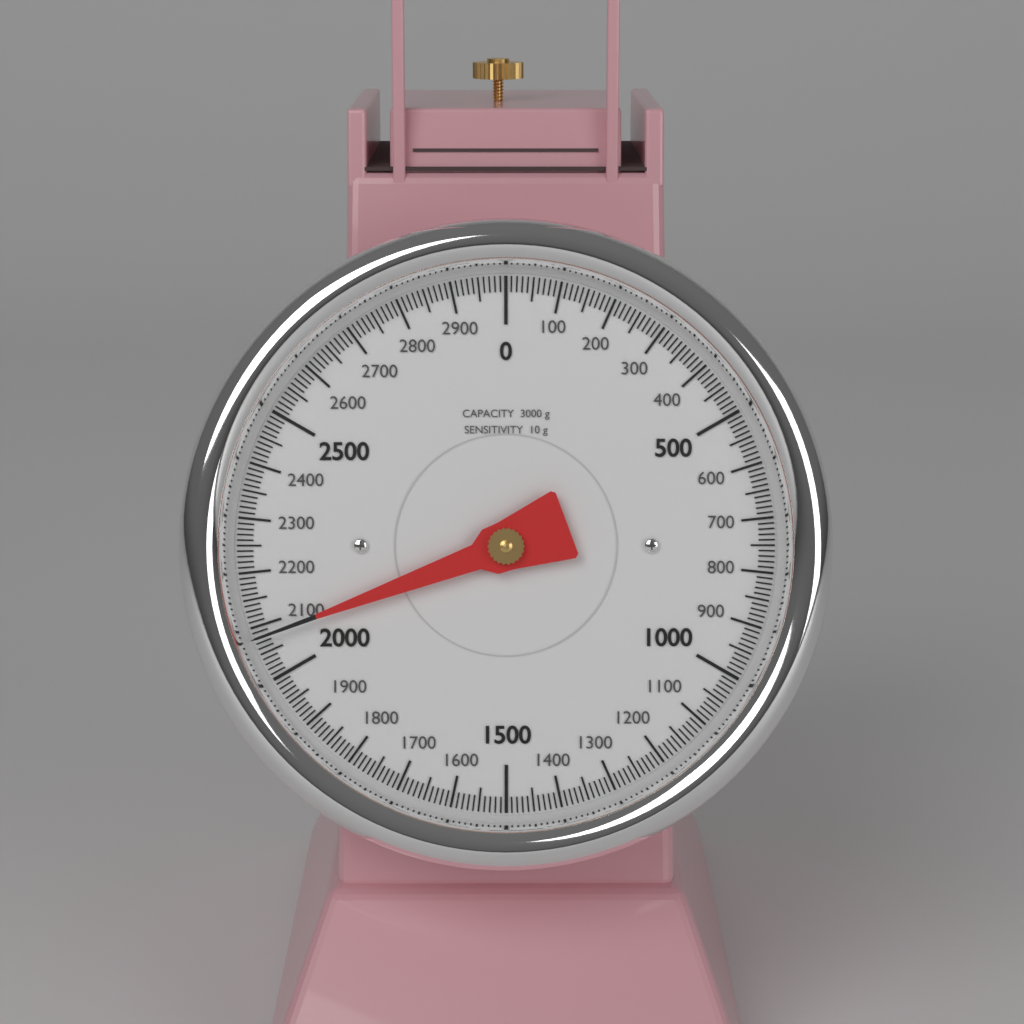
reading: 2080 g
